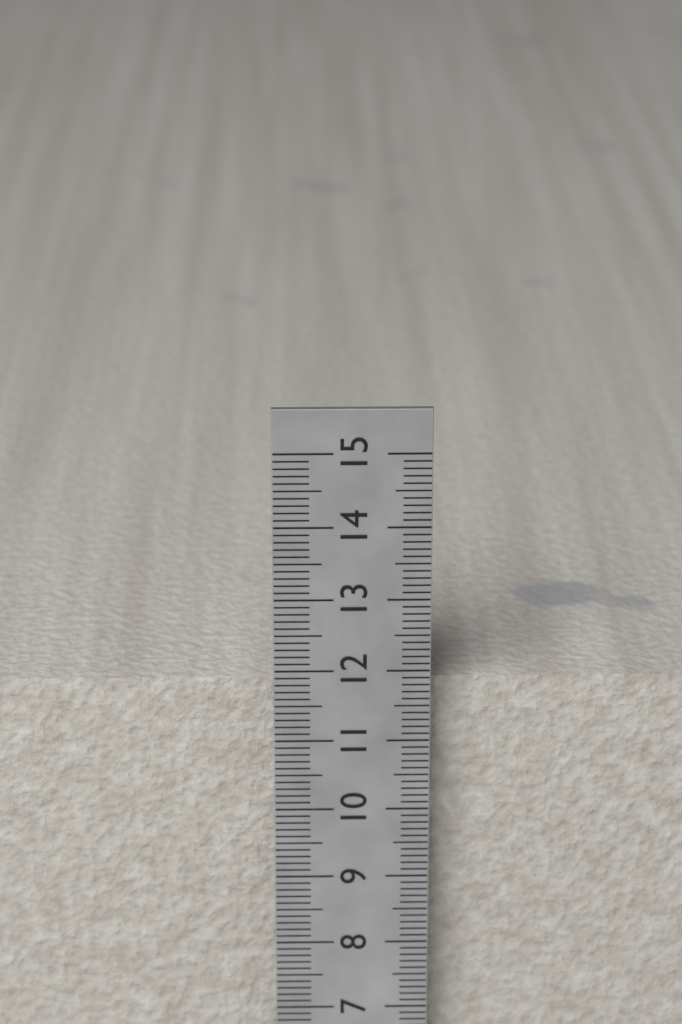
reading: 11.7 cm
